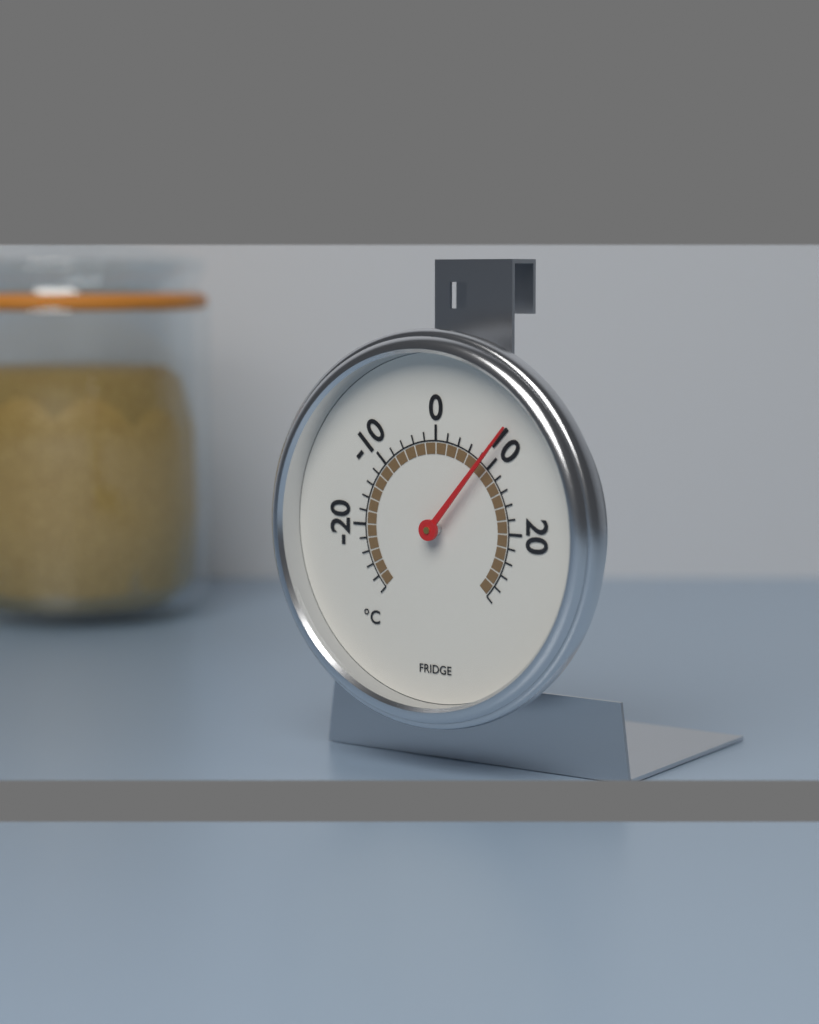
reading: 9 °C
